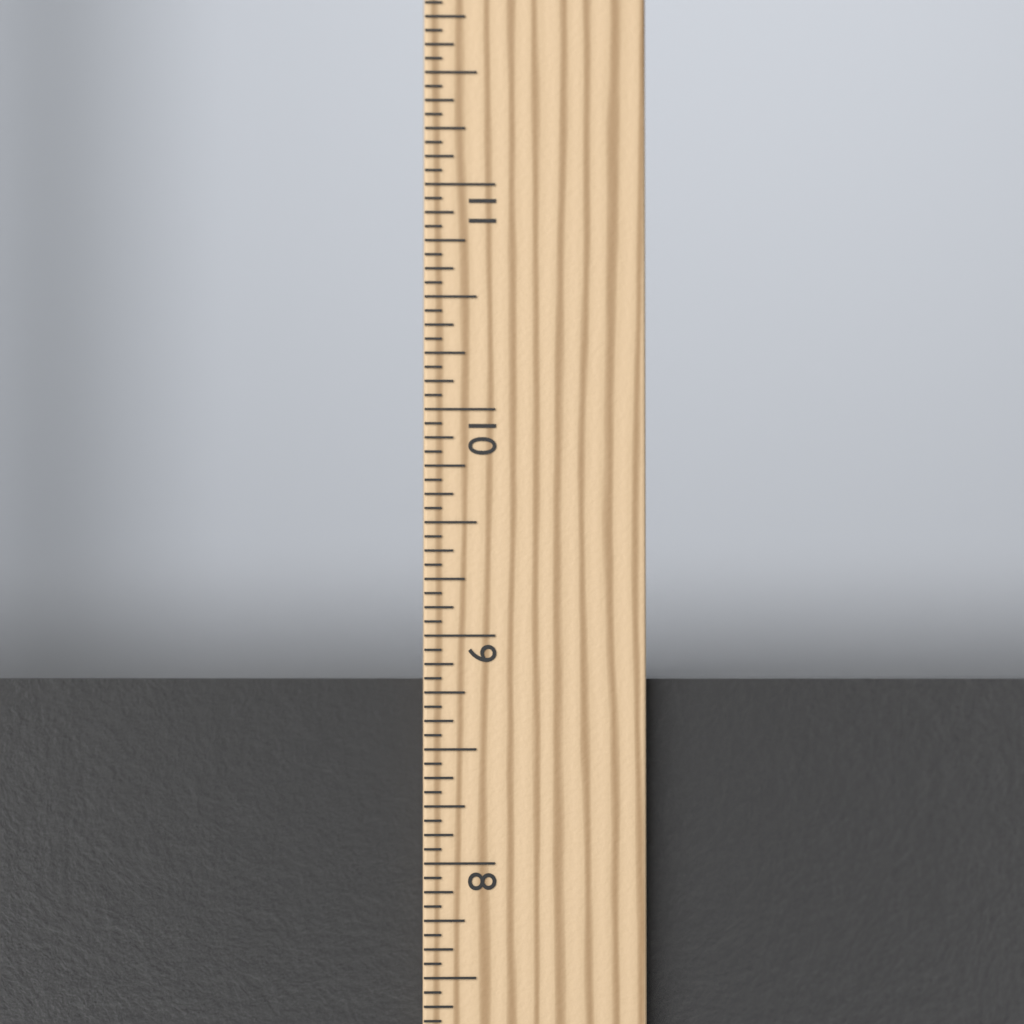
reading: 8.8125 in
